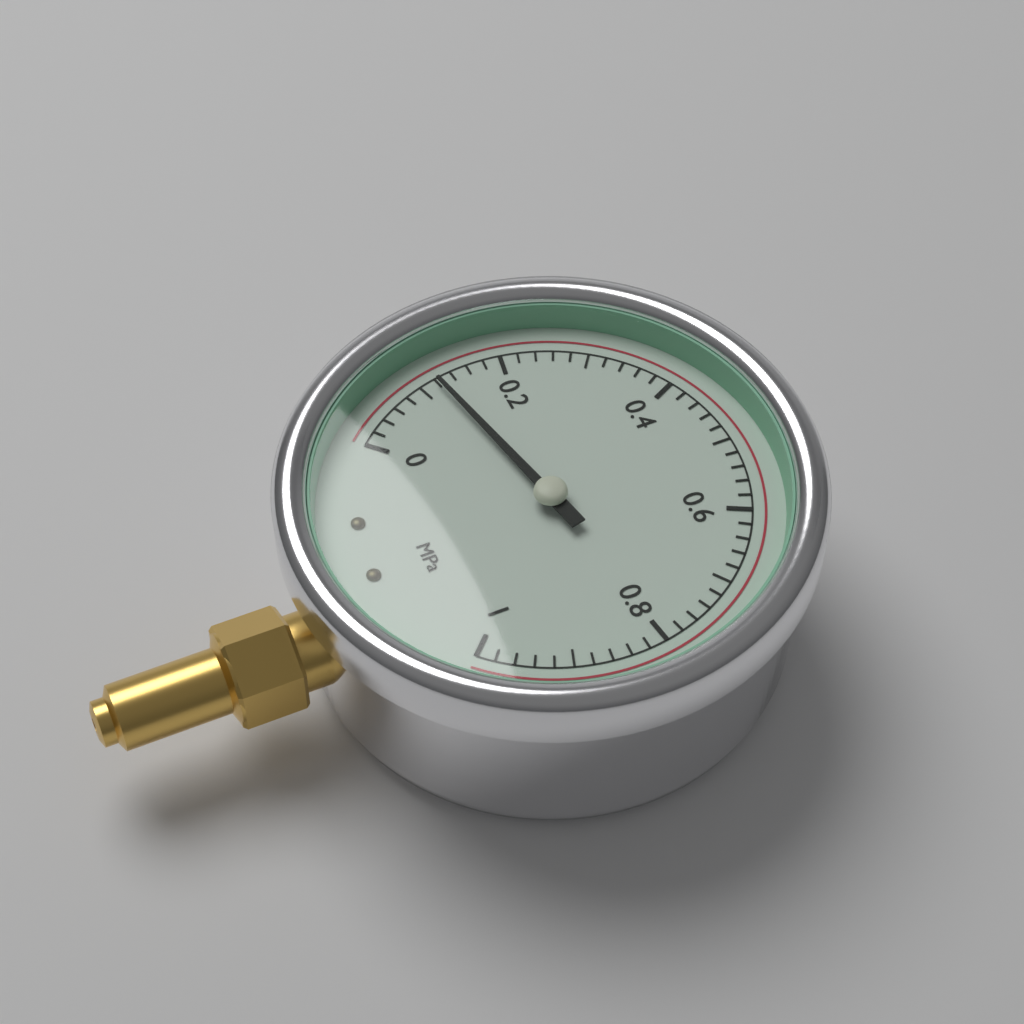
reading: 0.12 MPa
